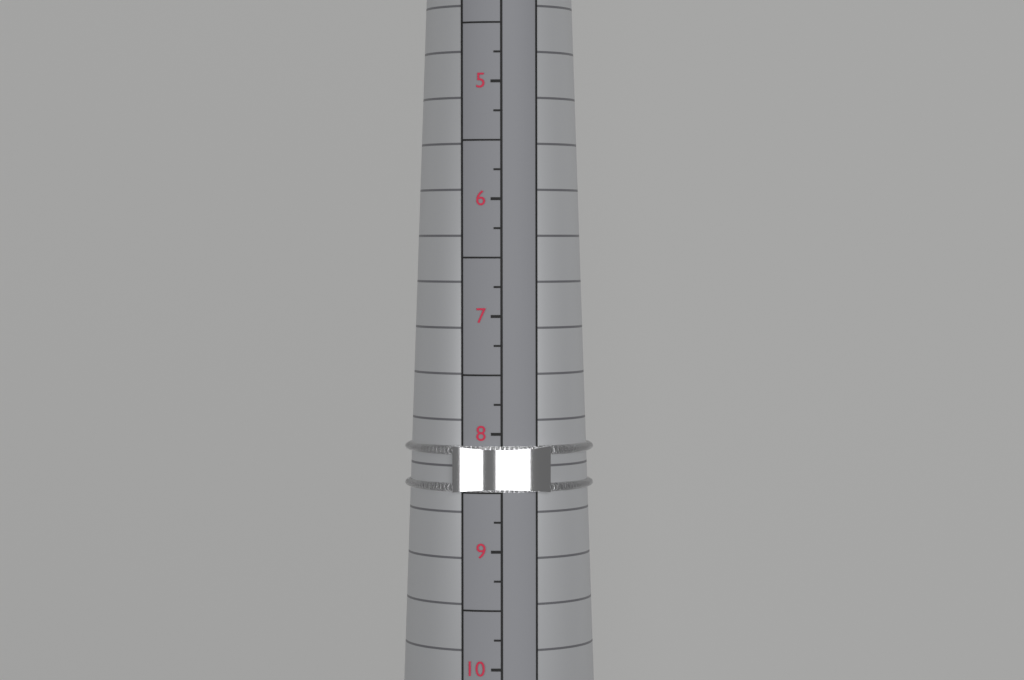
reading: 8.50 (no unit)
